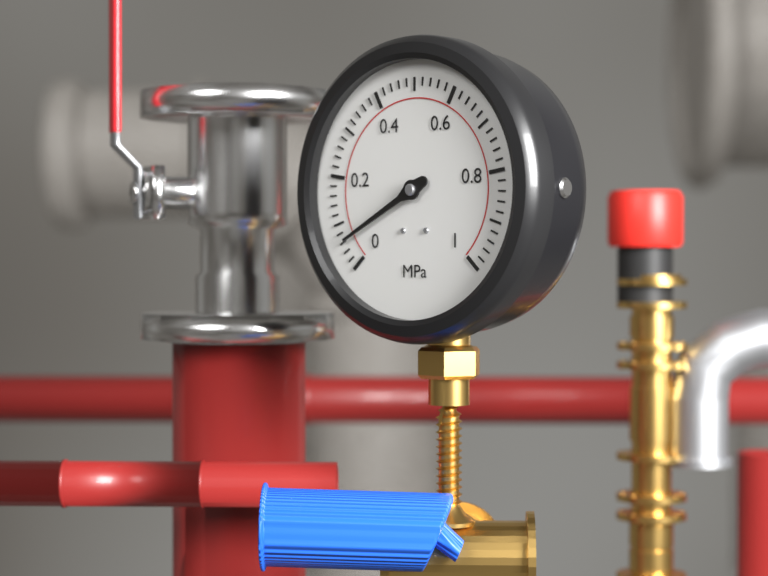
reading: 0.06 MPa
